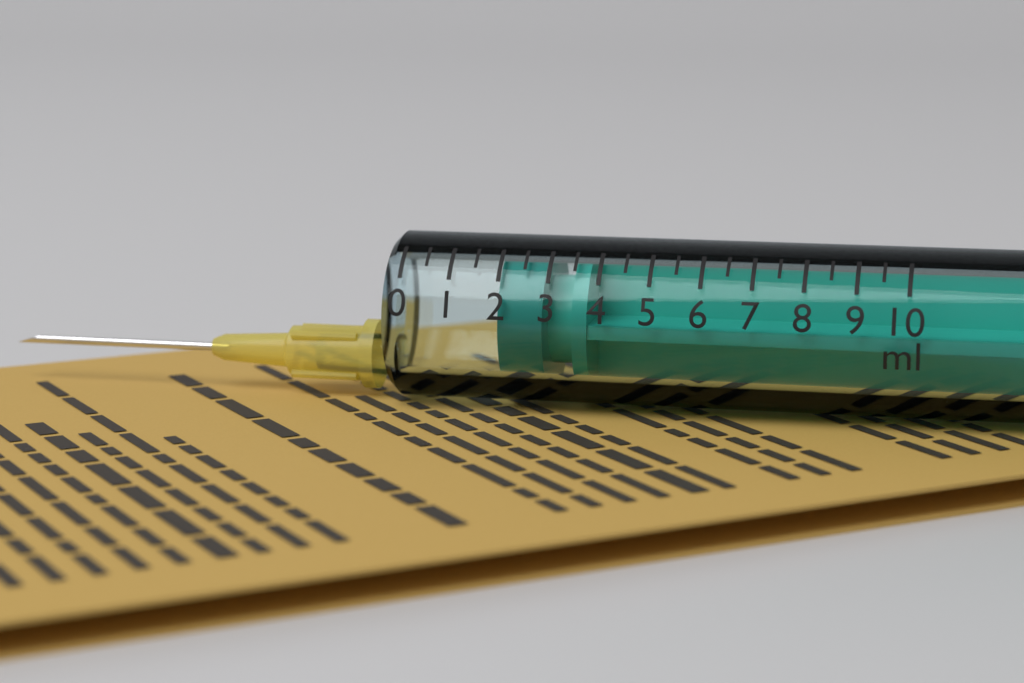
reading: 2.0 ml
